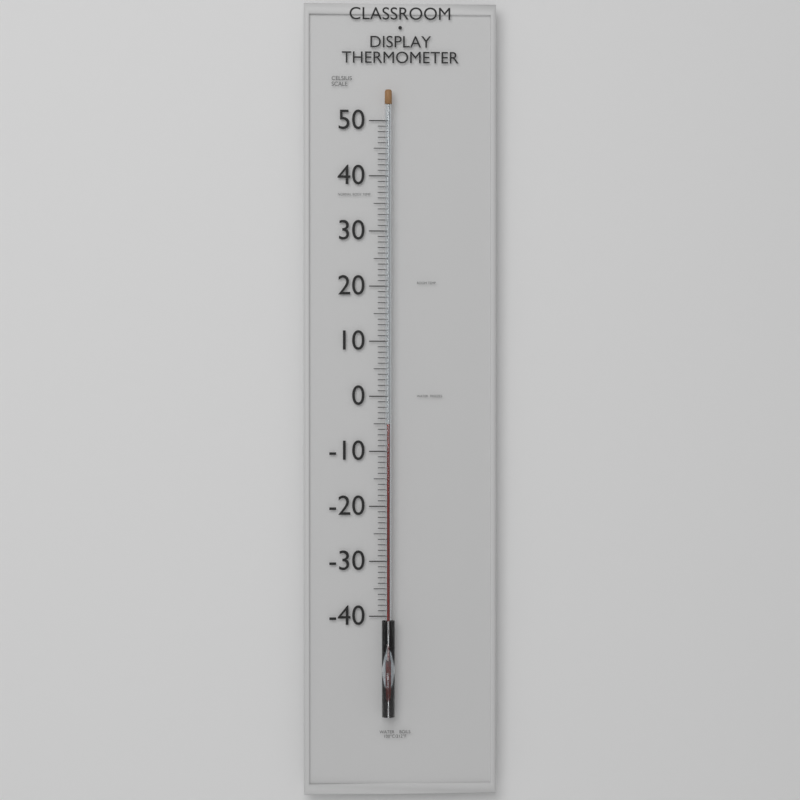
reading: -5 °C
